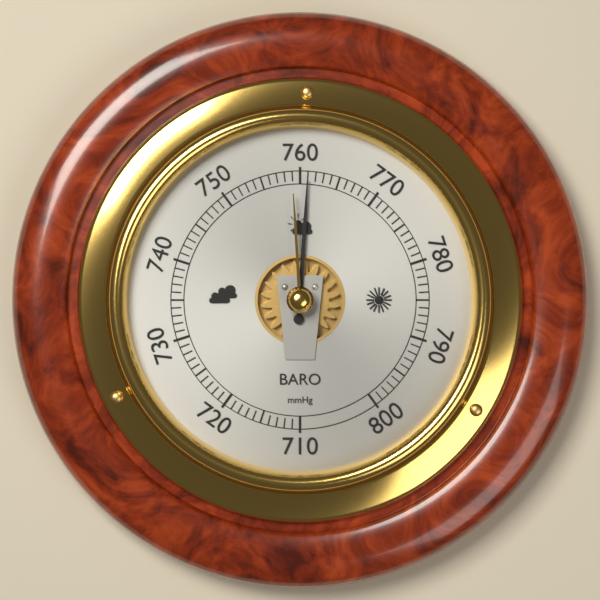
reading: 761 mmHg
